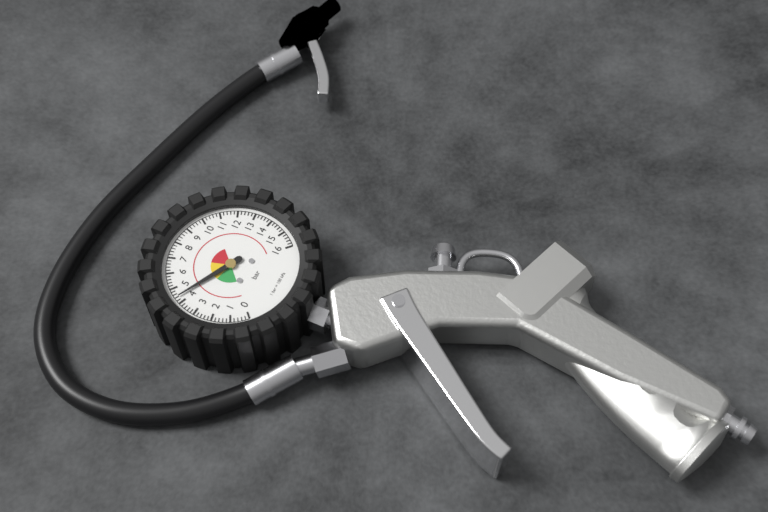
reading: 4.4 bar
